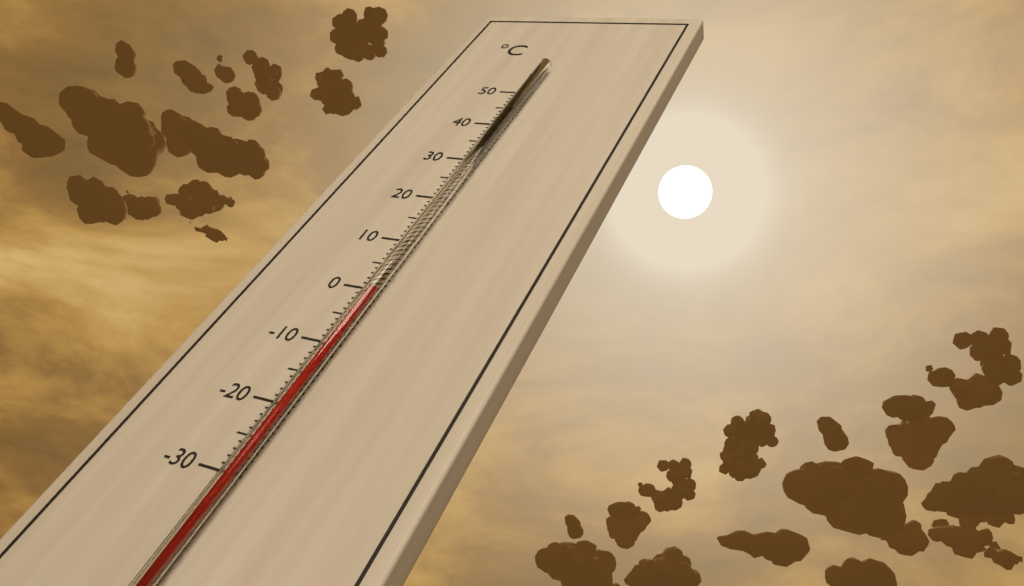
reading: -1 °C
